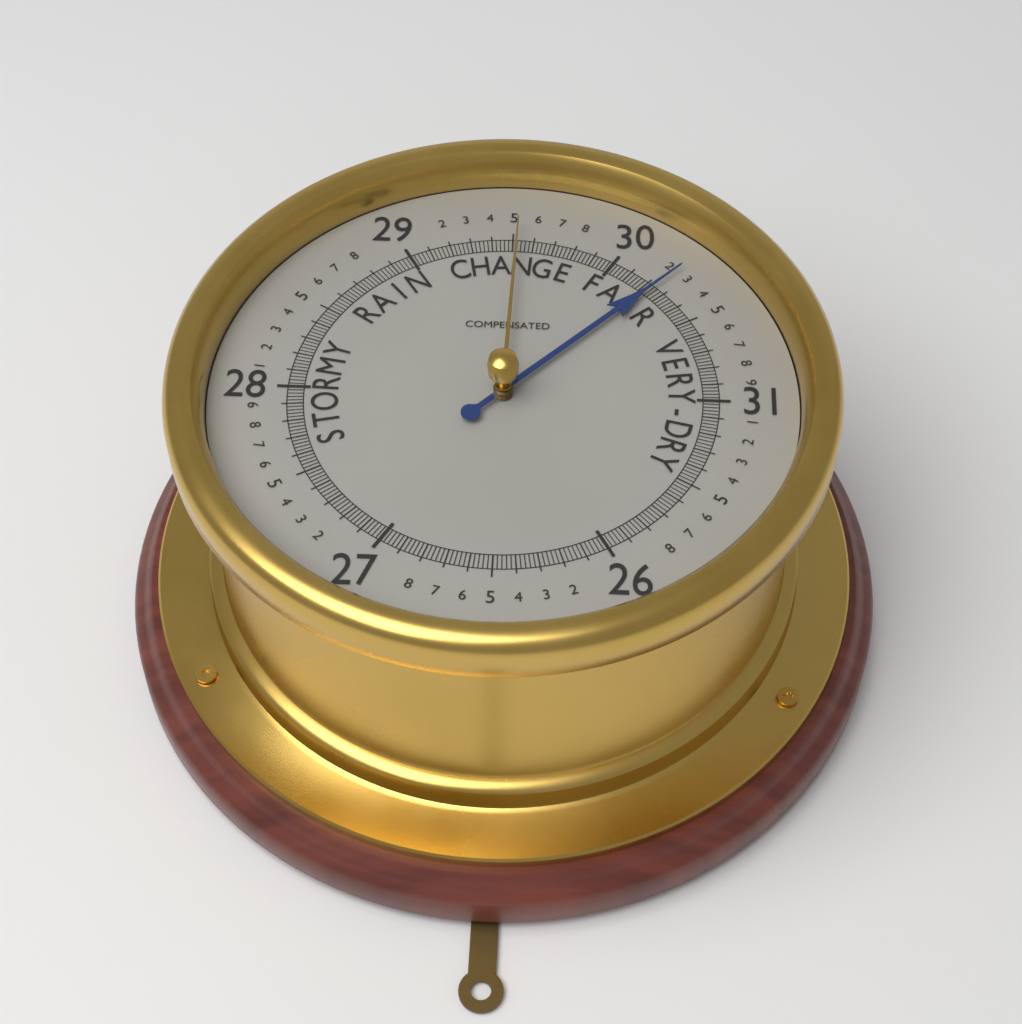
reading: 30.24 (no unit)
